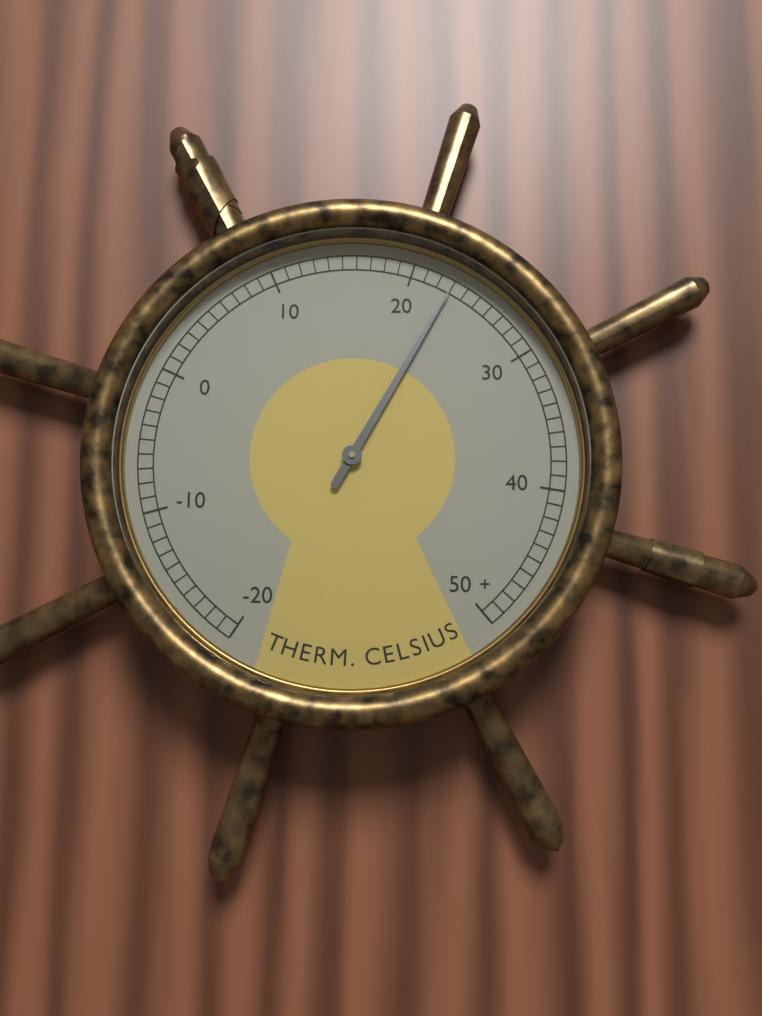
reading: 23 °C
